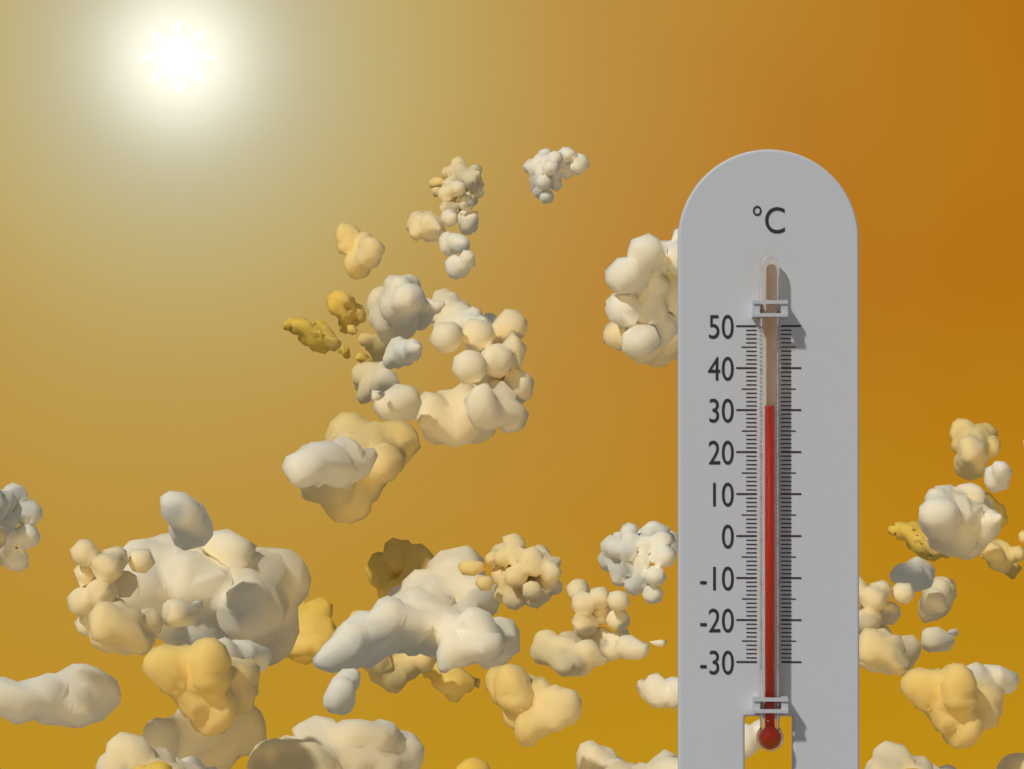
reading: 31 °C
